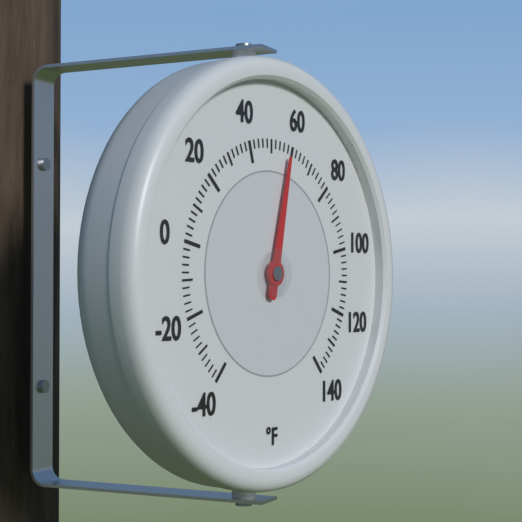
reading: 58 °F
